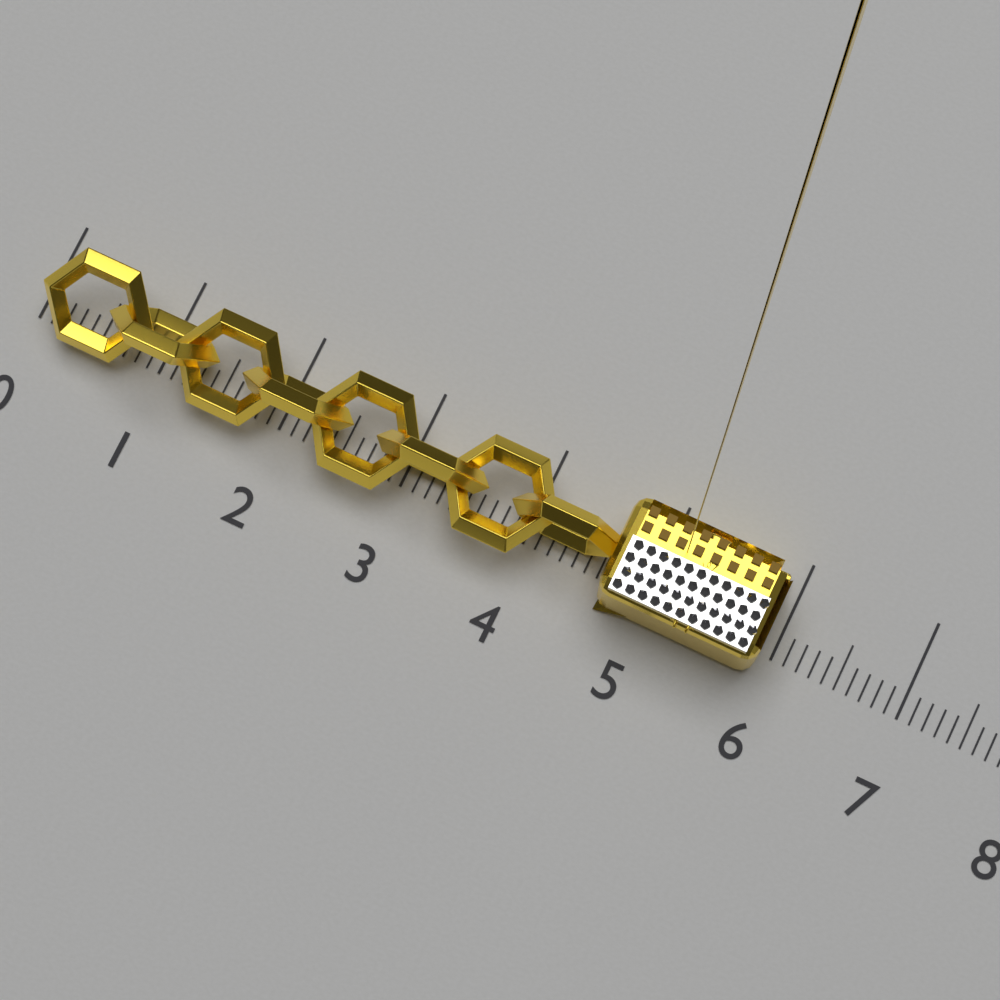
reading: 5.9 (no unit)
